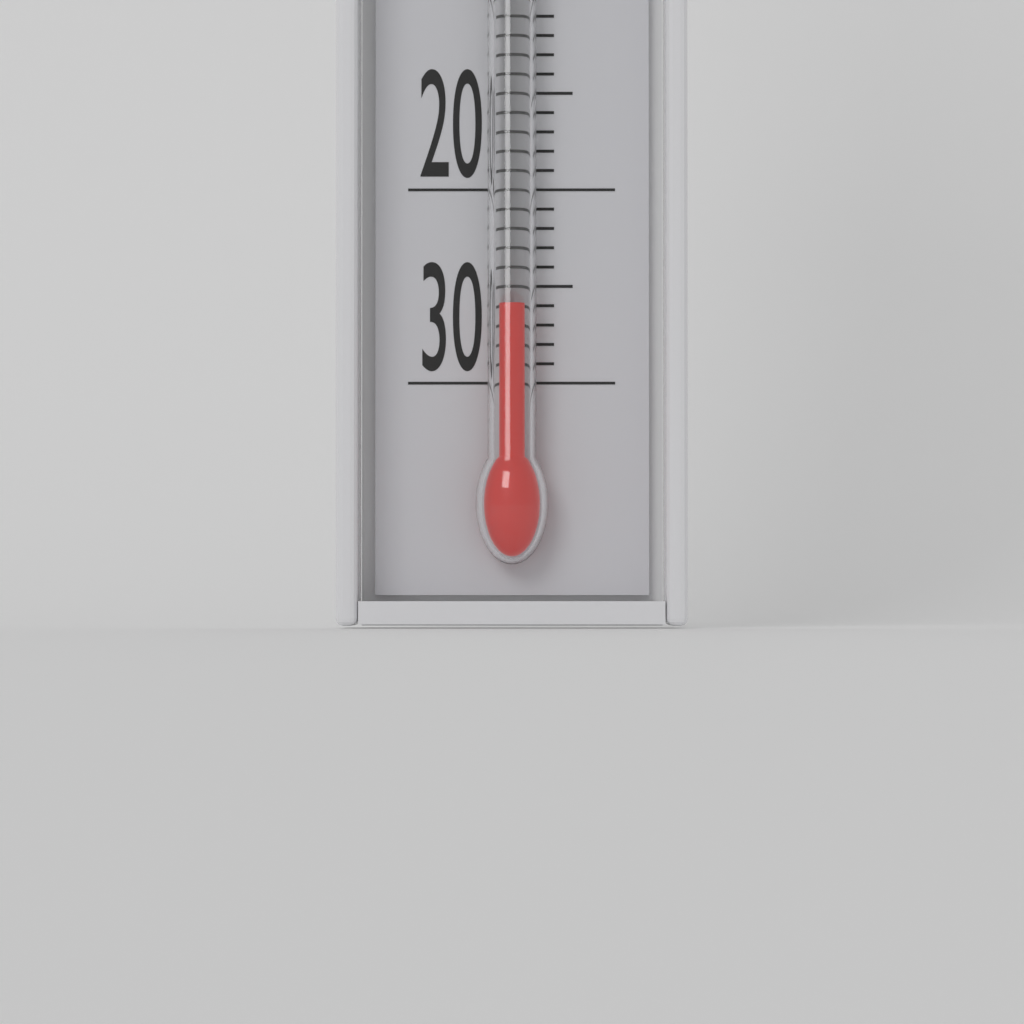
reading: -26 °C
